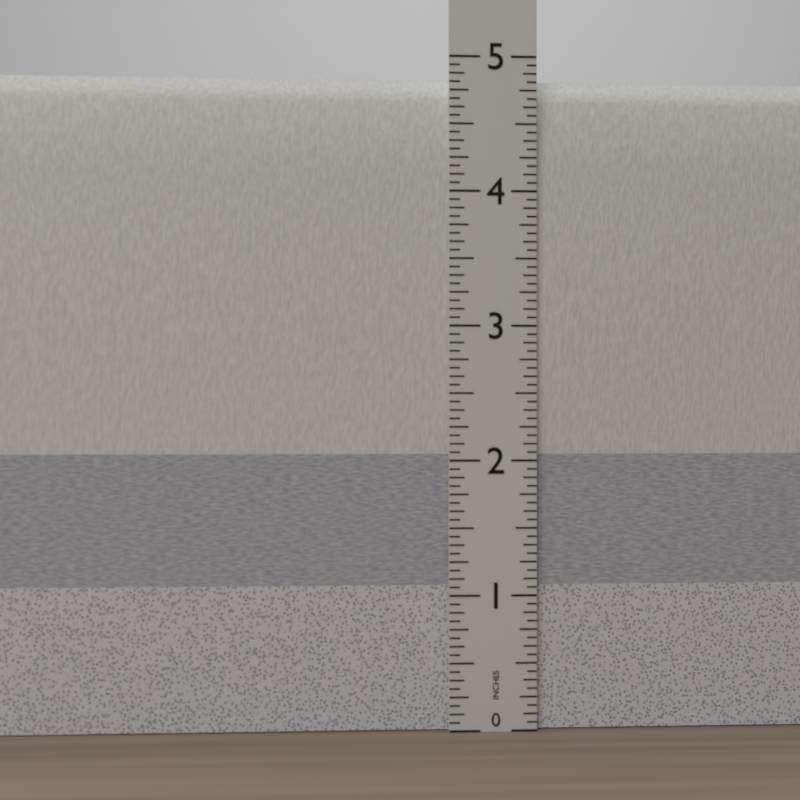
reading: 4.8750 in
